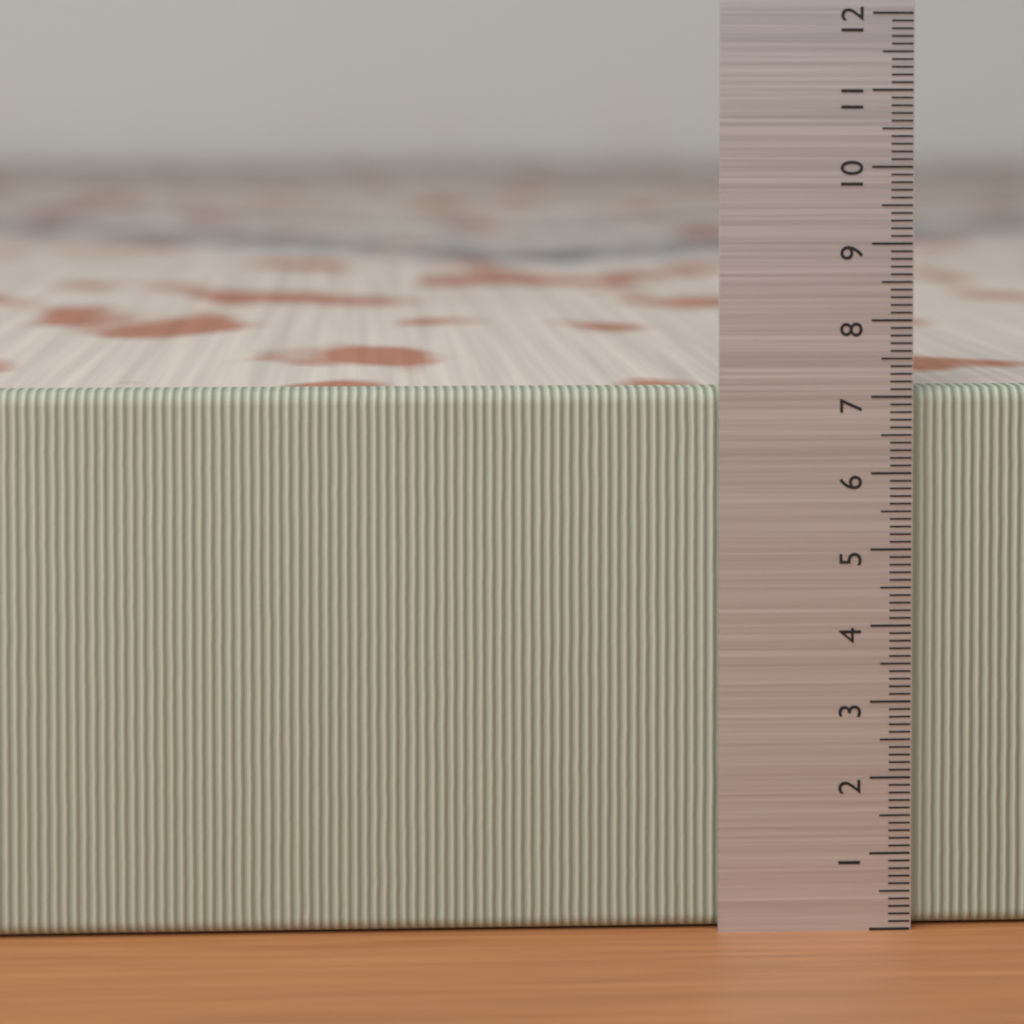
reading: 7.1 (no unit)
